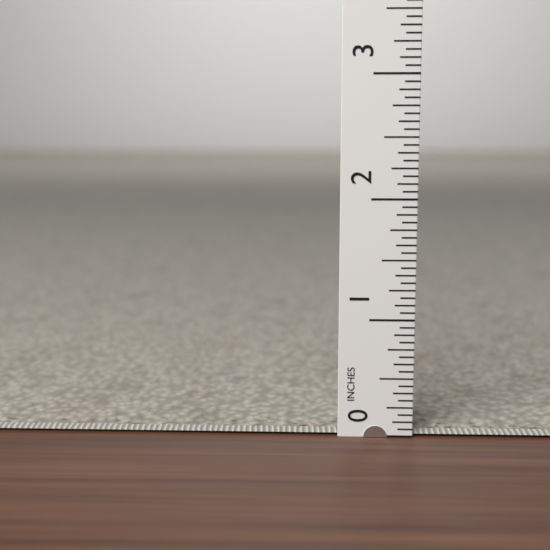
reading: 0.0625 in
